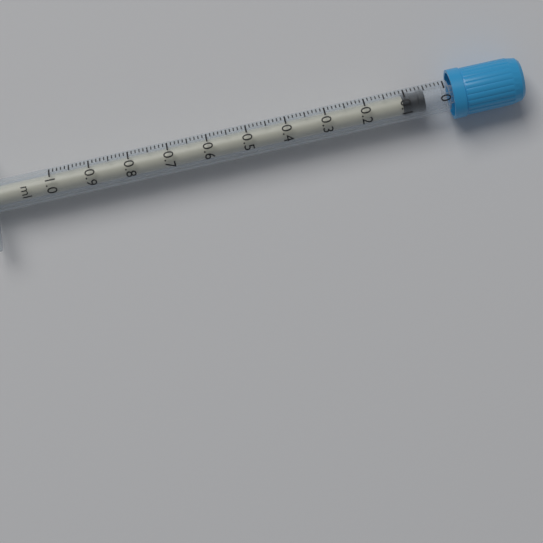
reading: 0.05 ml
